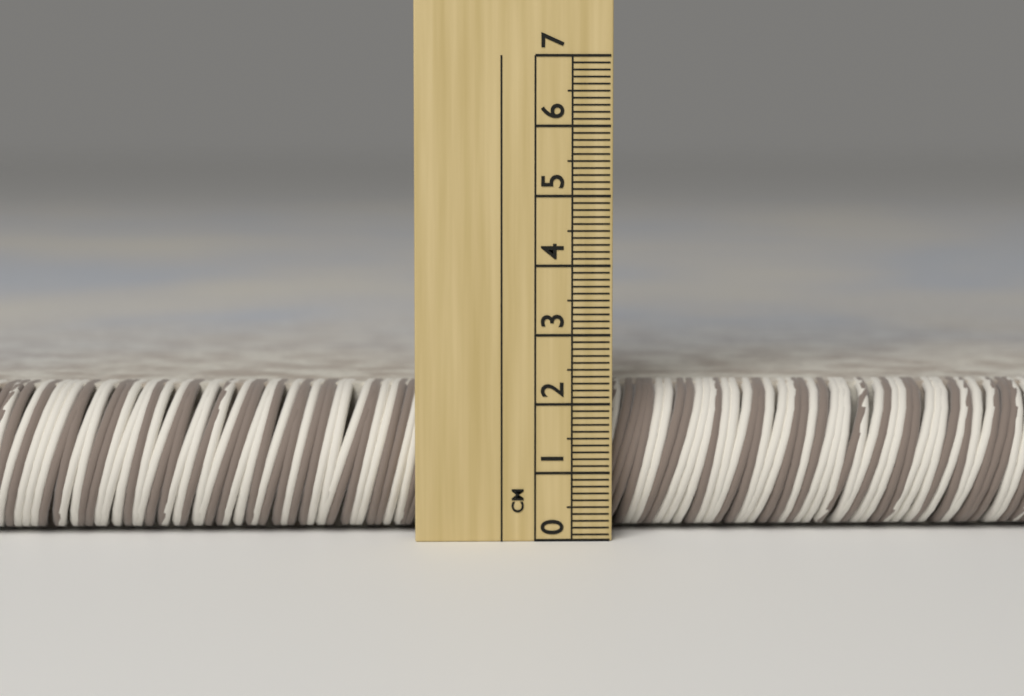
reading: 2.2 cm
